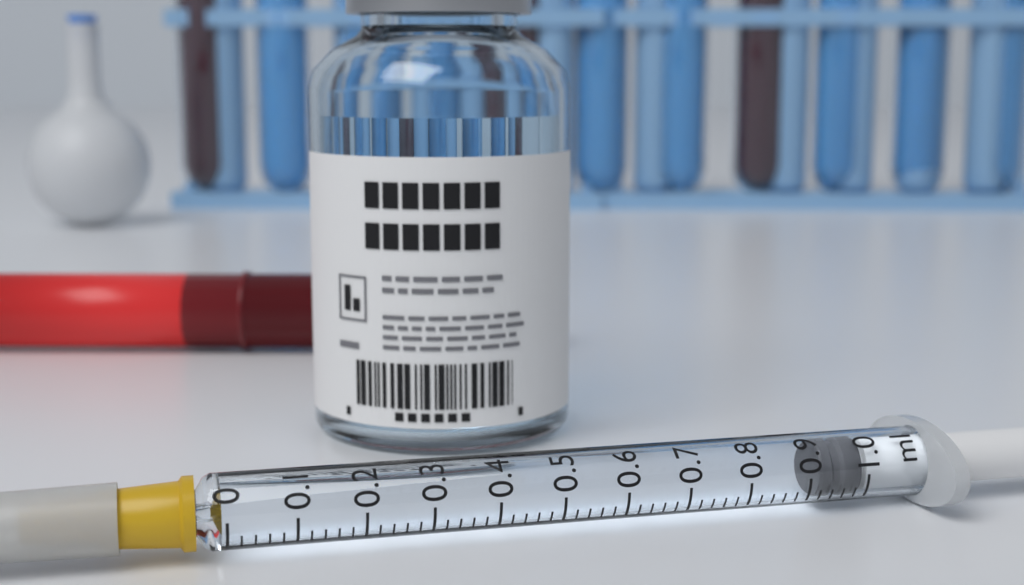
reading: 0.92 ml
